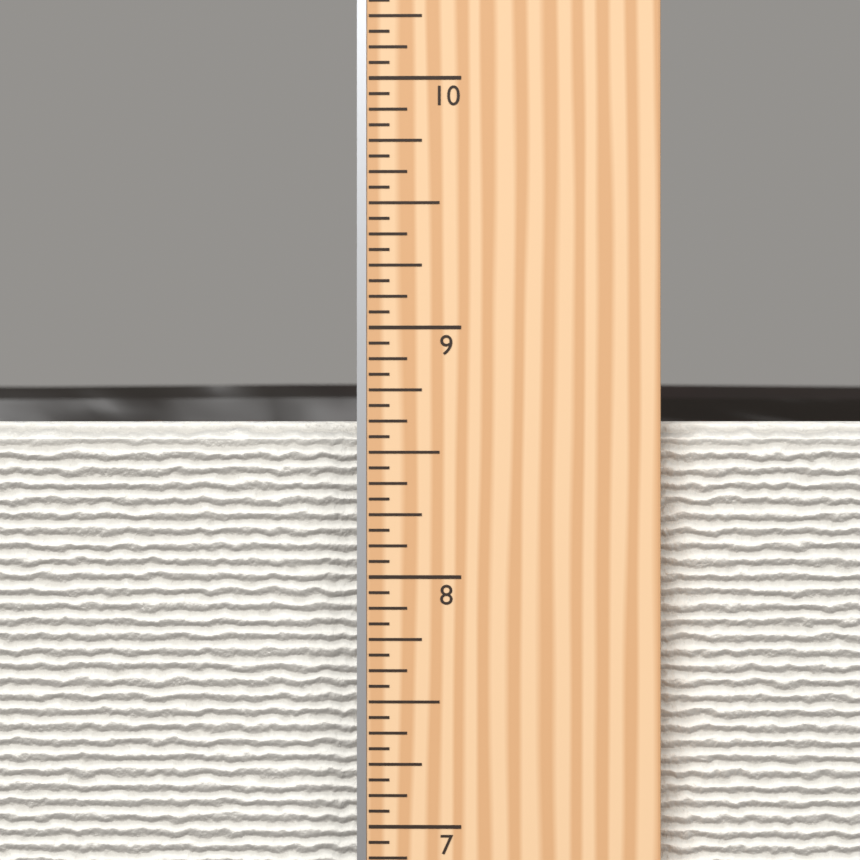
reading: 8.6250 in
